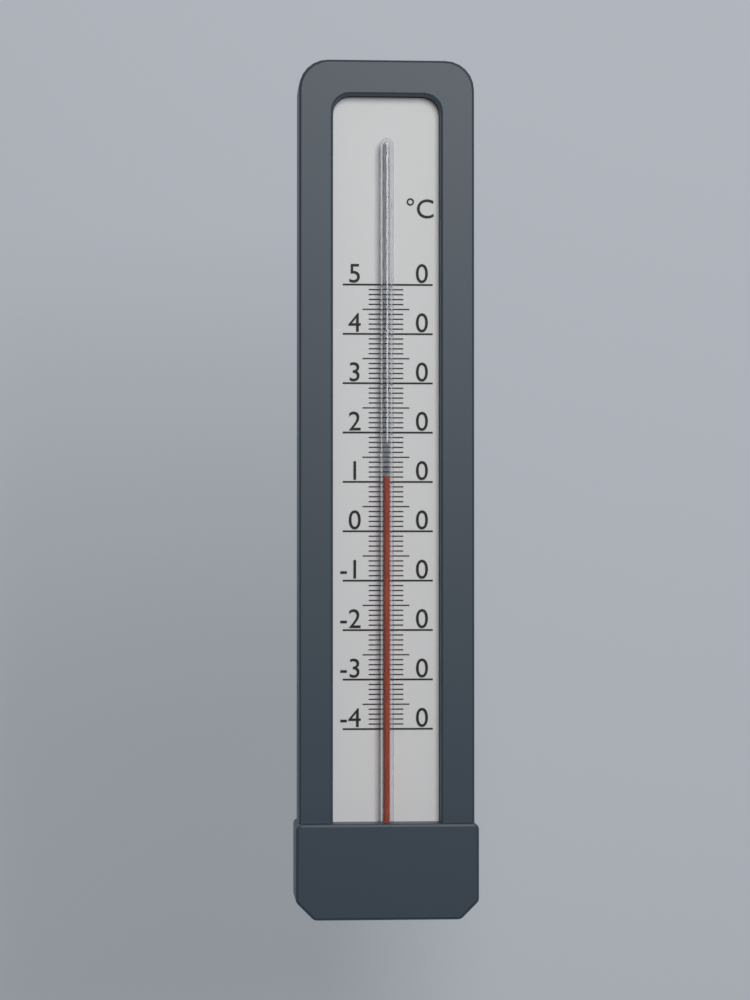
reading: 11 °C
